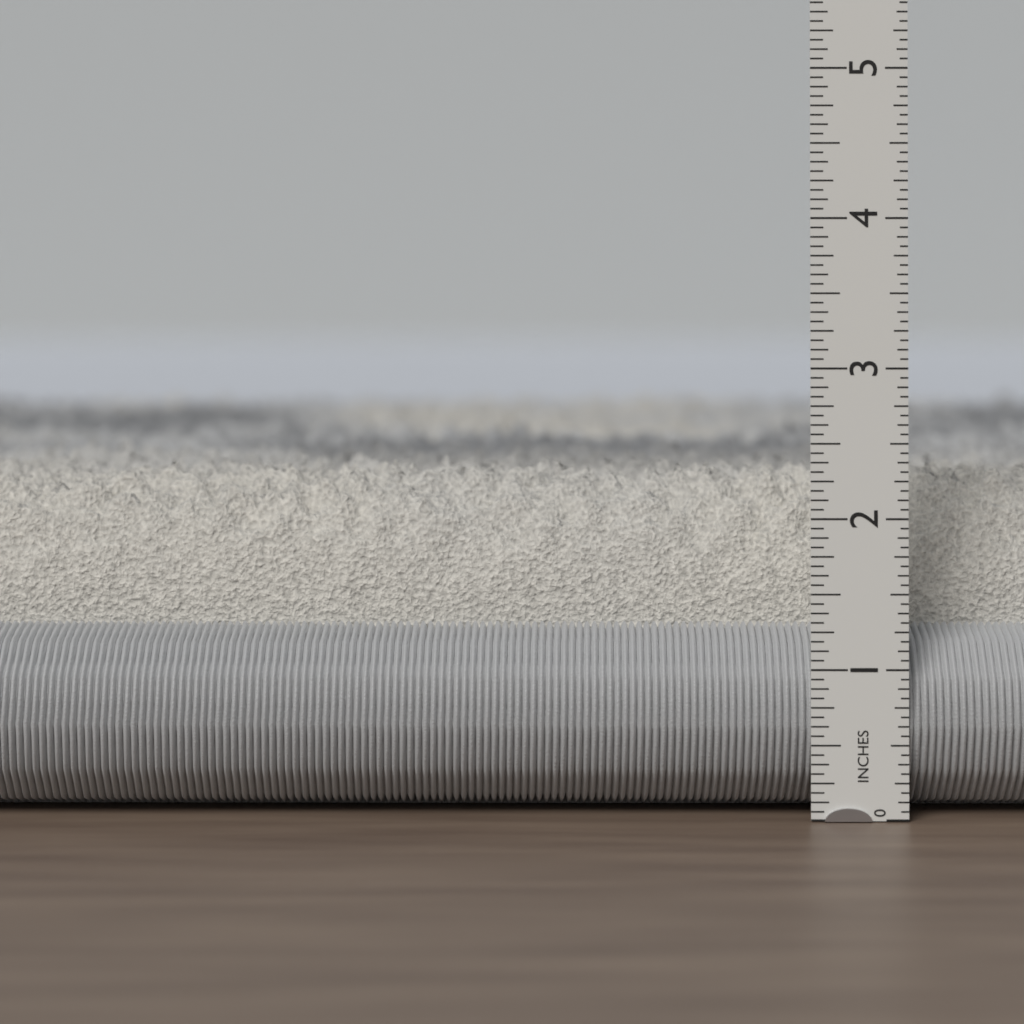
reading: 2.3125 in
